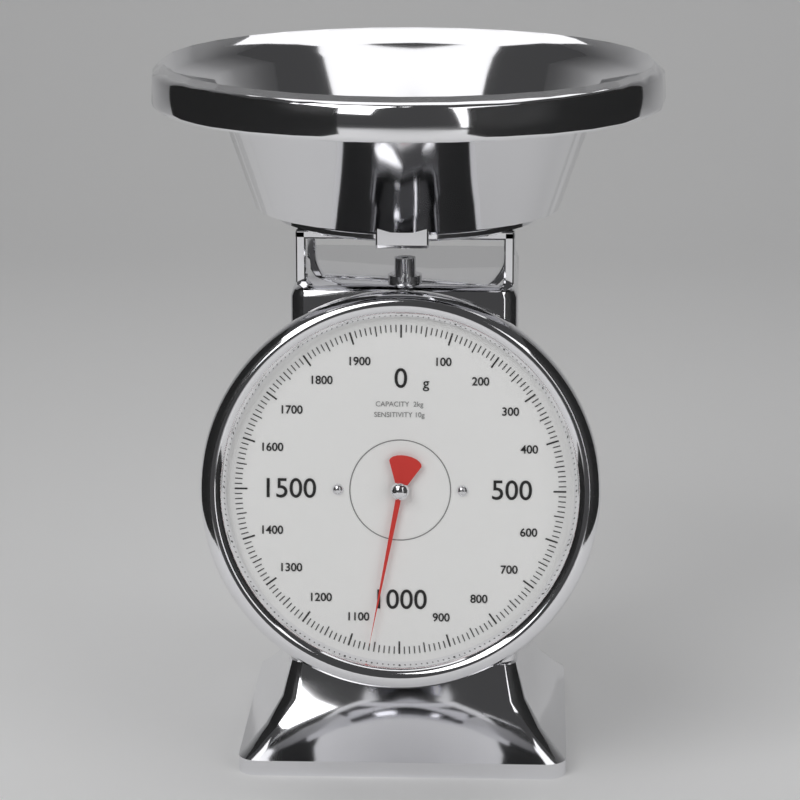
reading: 1060 g
